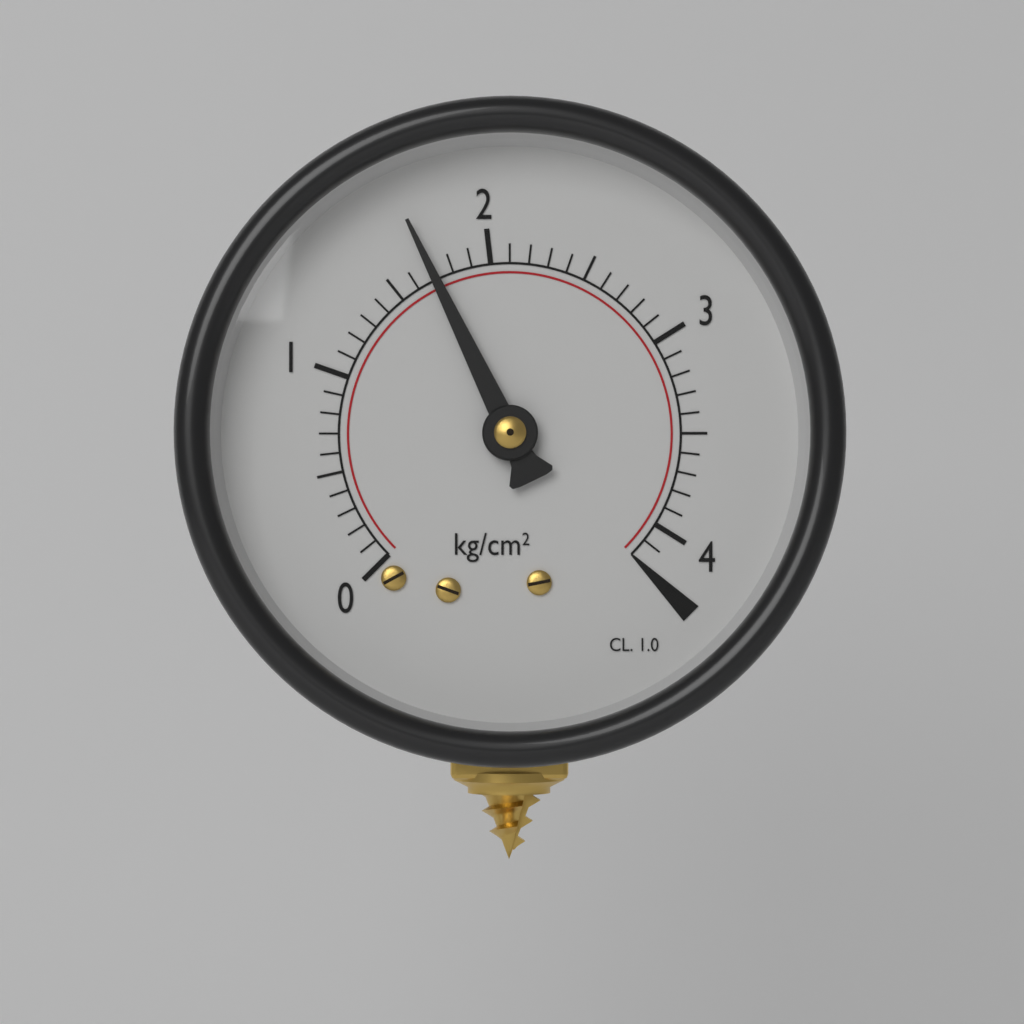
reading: 1.7 kg/cm²
